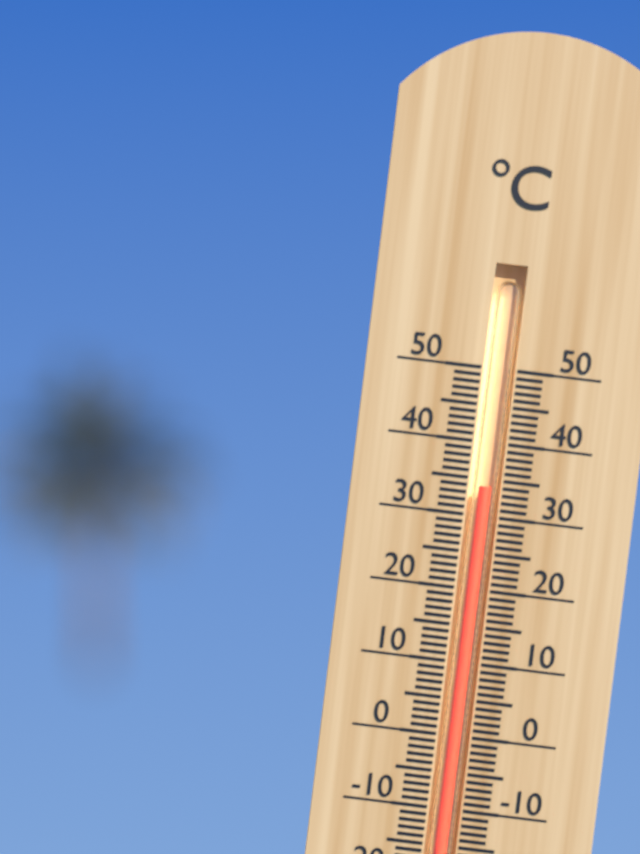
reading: 34 °C
